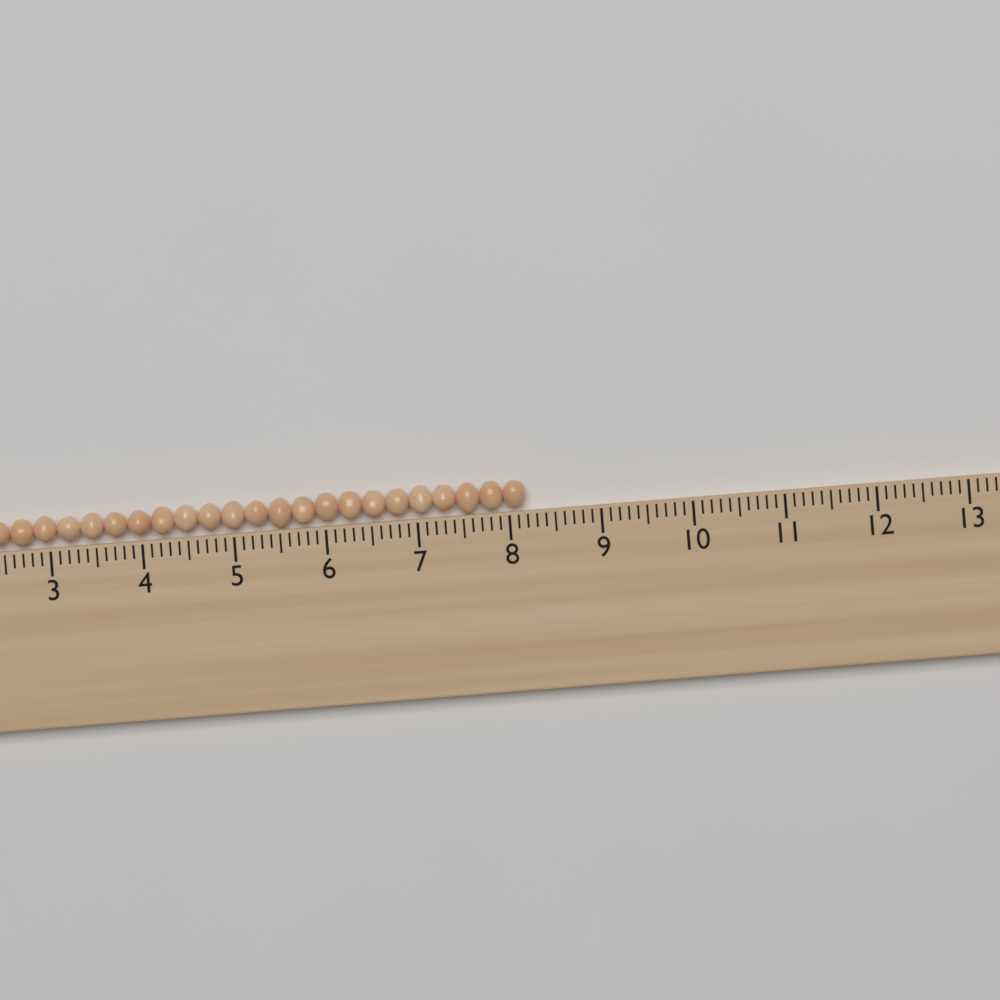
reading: 8.2 (no unit)
